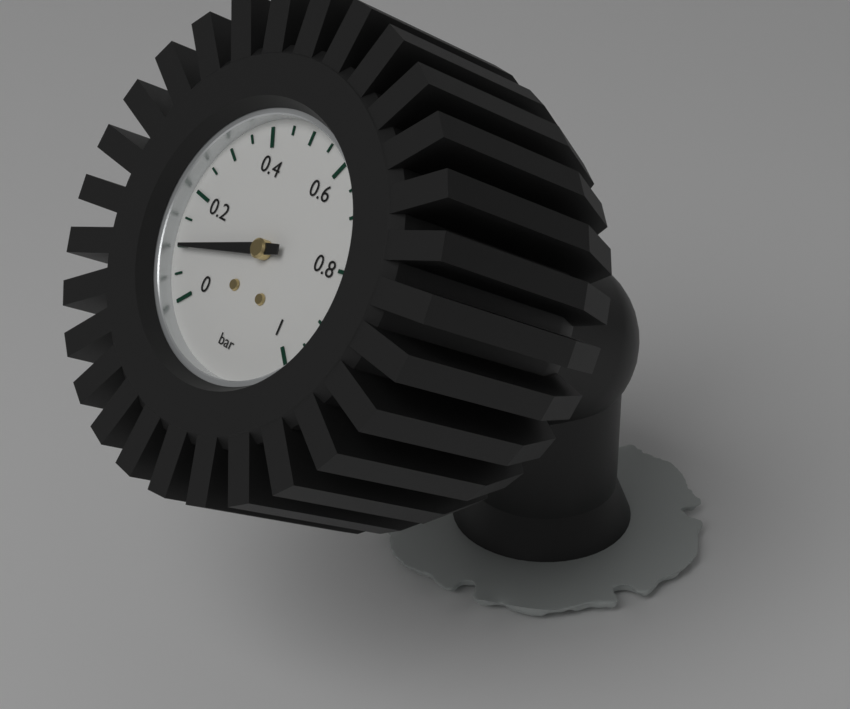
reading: 0.10 bar
